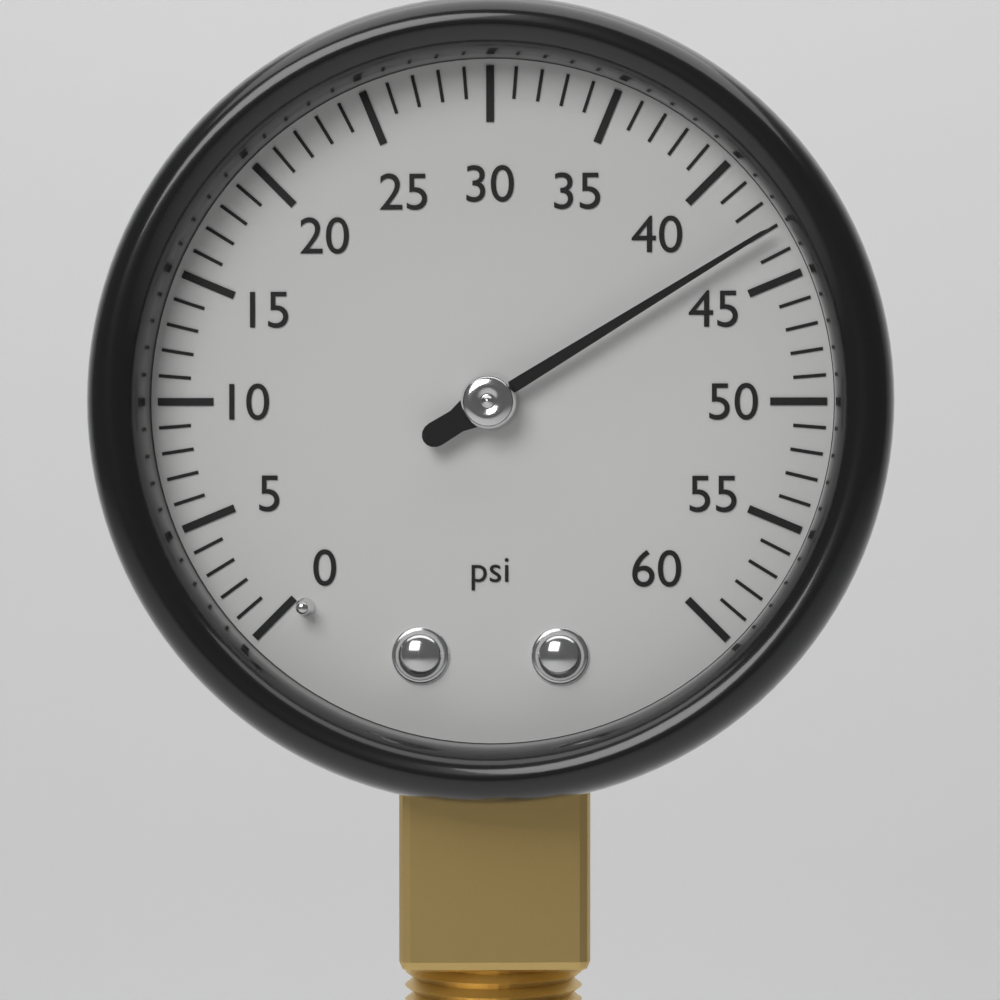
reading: 43 psi
